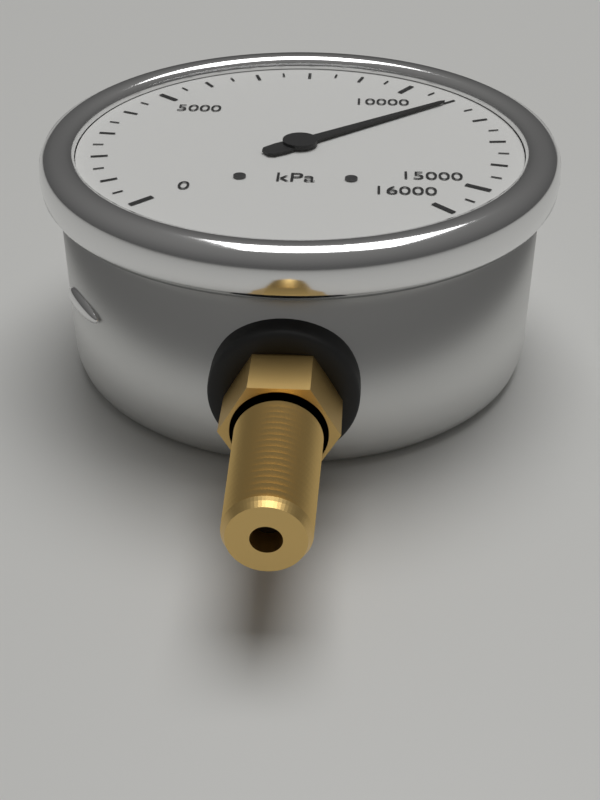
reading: 11000 kPa
